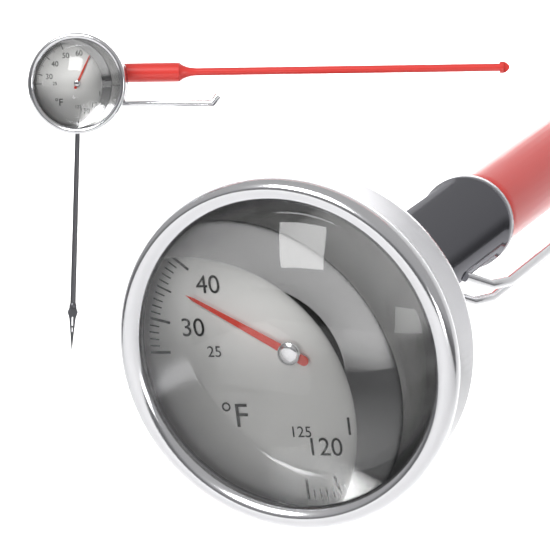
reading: 36 °F
